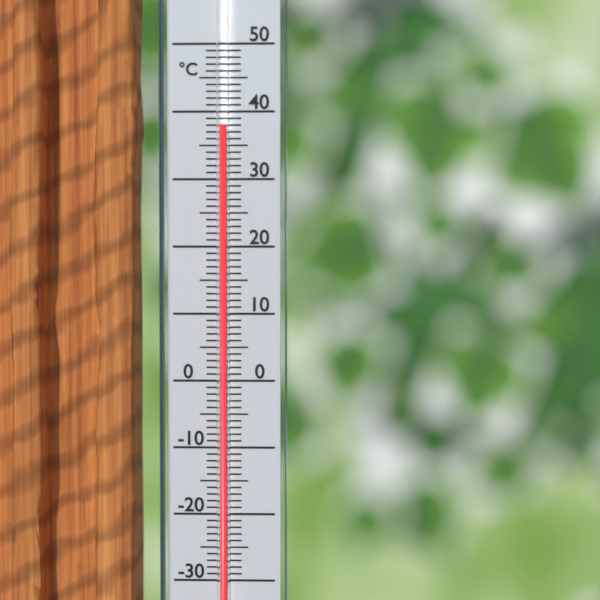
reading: 38 °C
